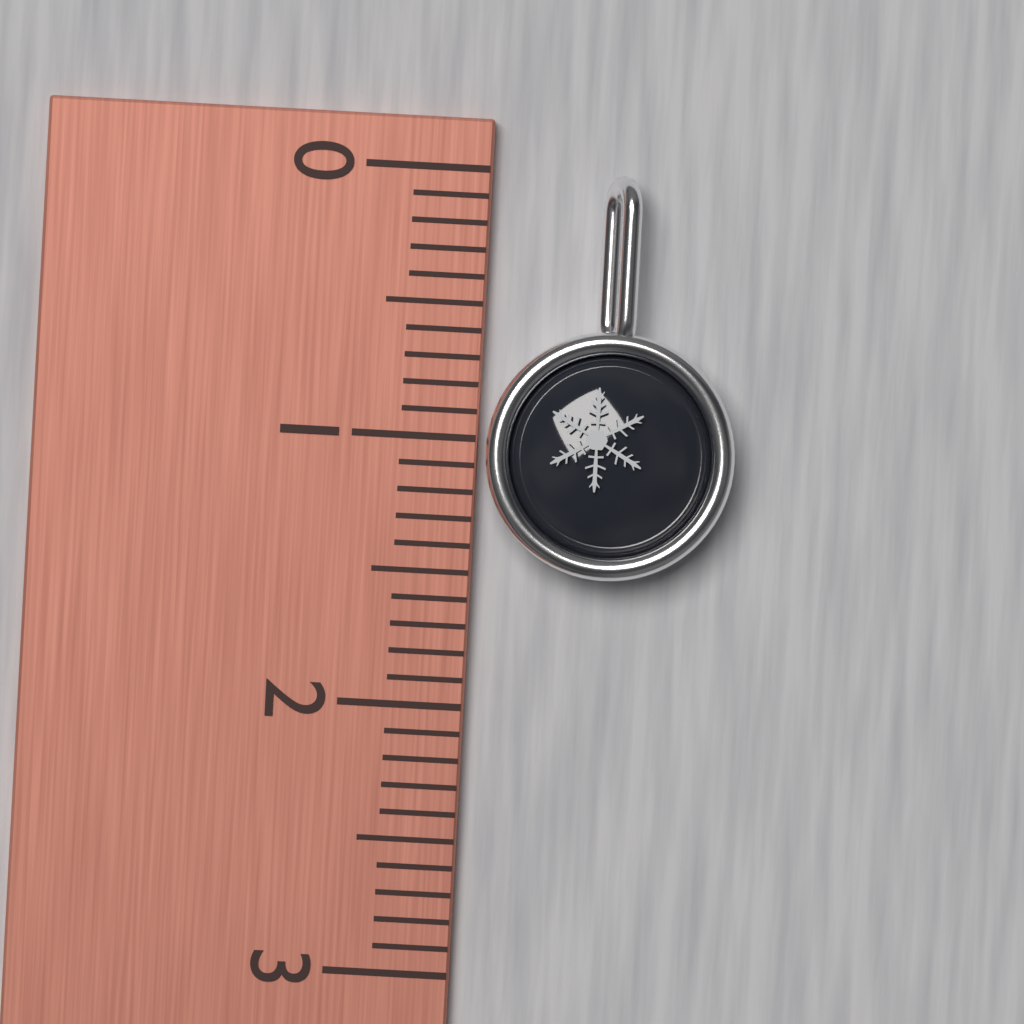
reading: 1.5 (no unit)
